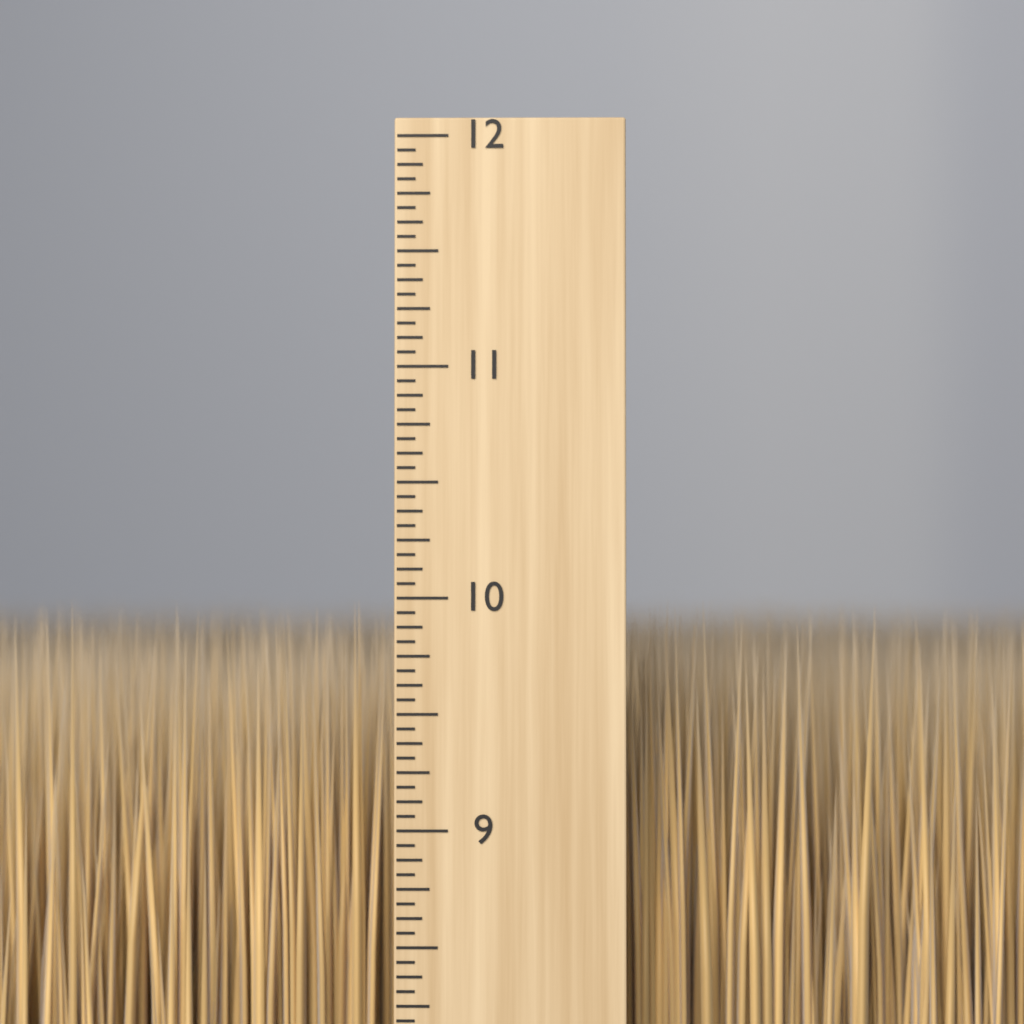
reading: 10.0000 inch
